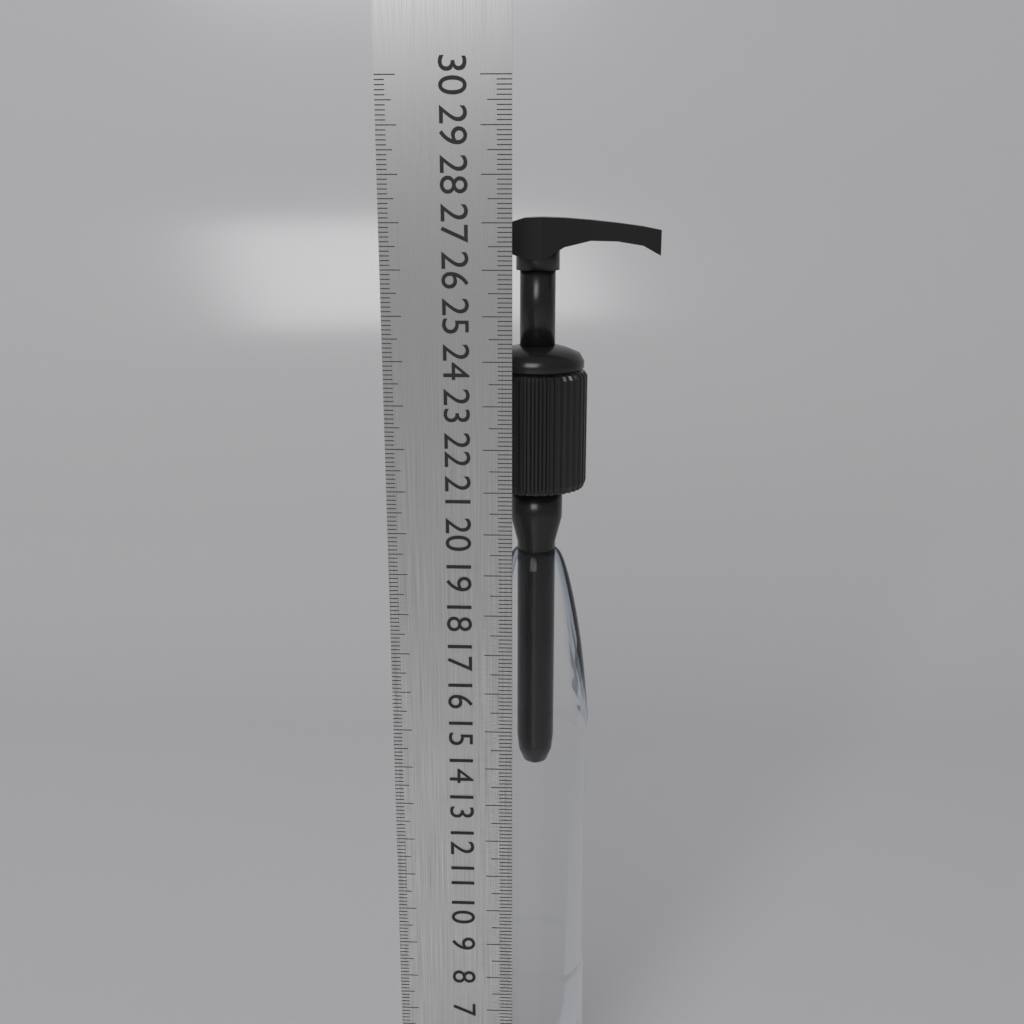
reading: 27.1 cm
